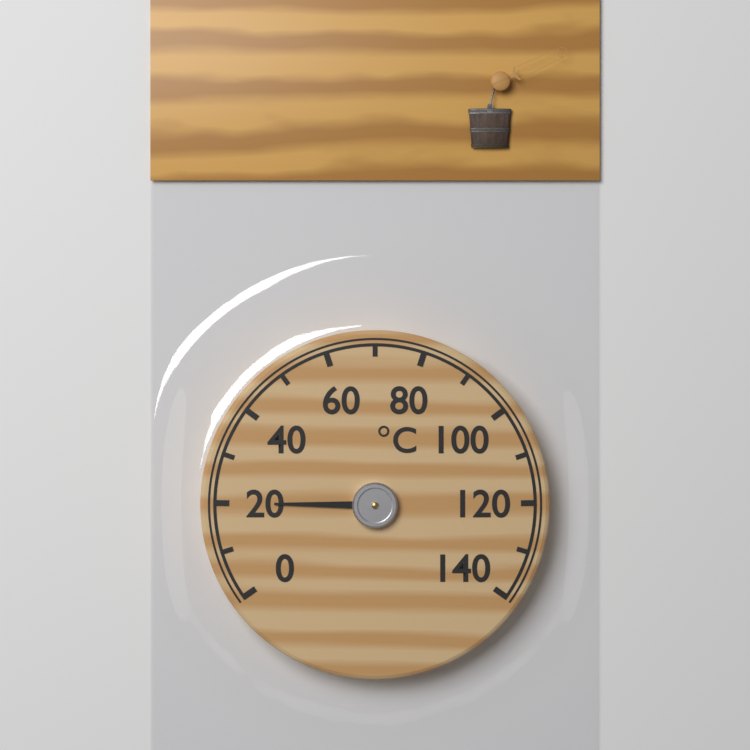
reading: 20 °C
